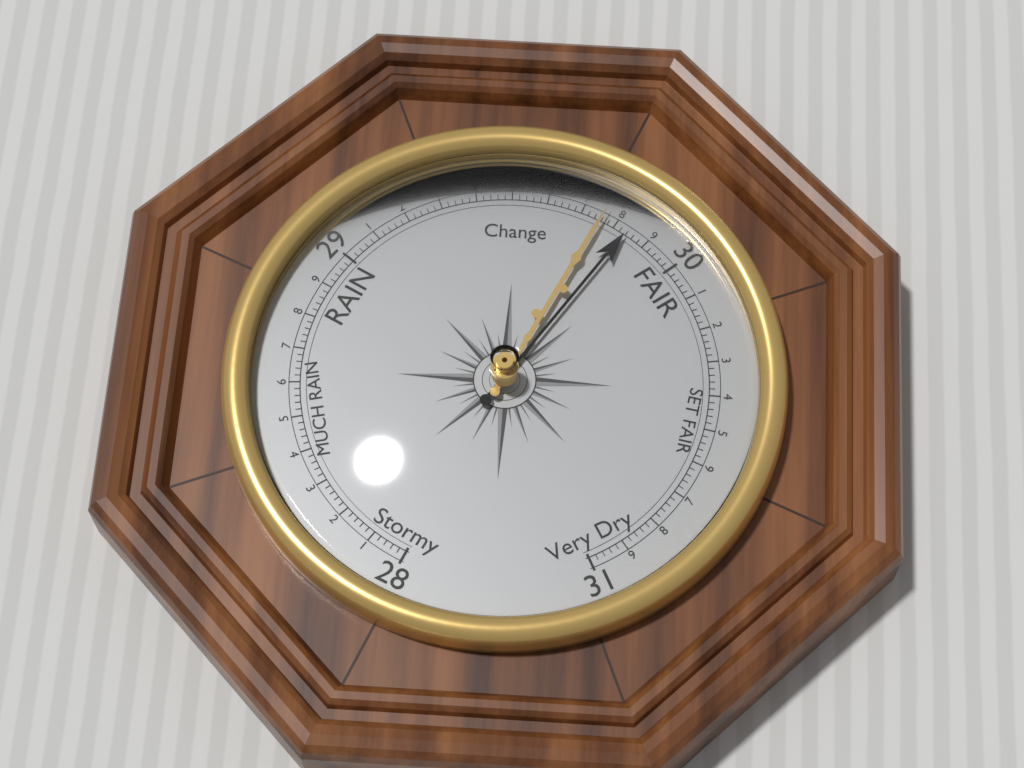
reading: 29.84 (no unit)
